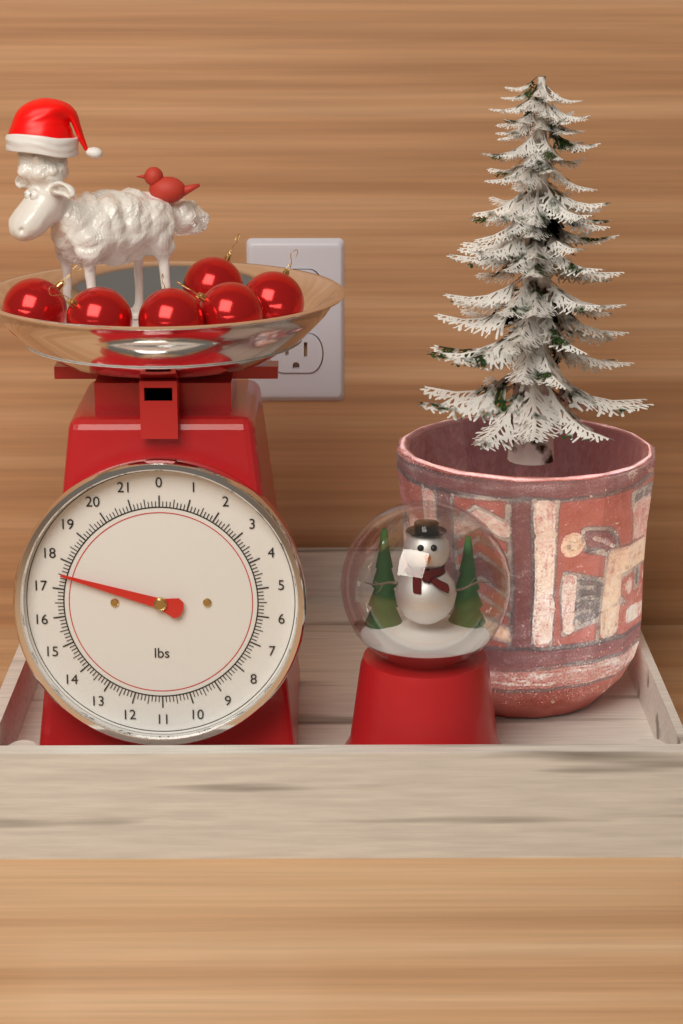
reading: 17.500 lbs
